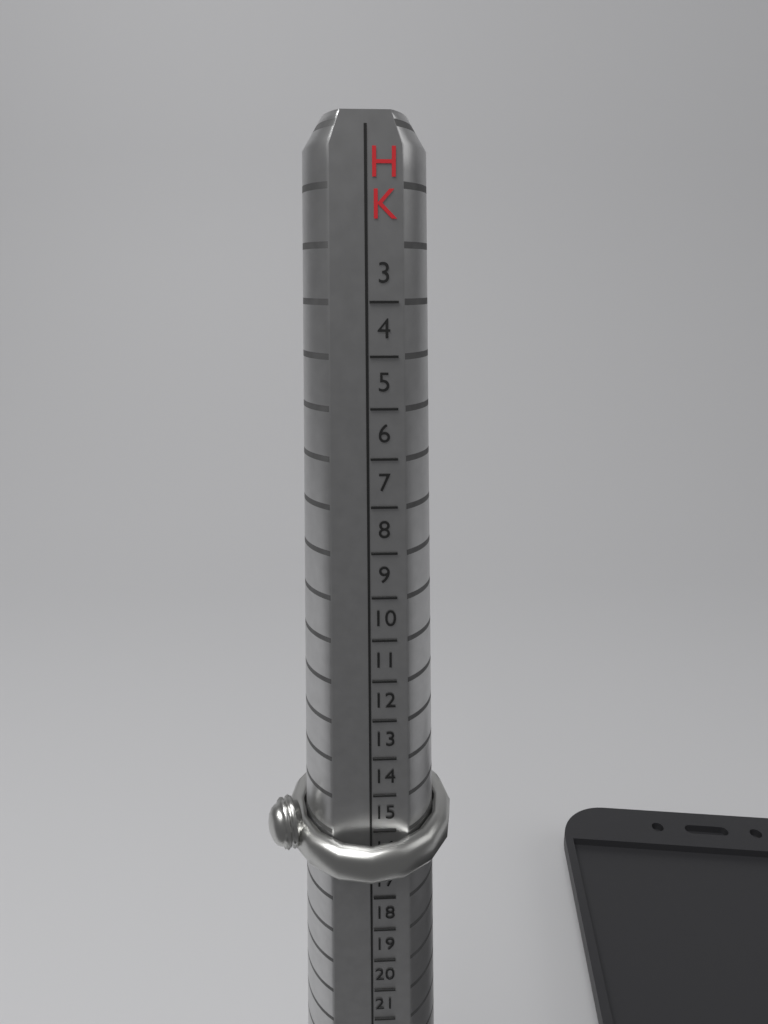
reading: 16 HK
